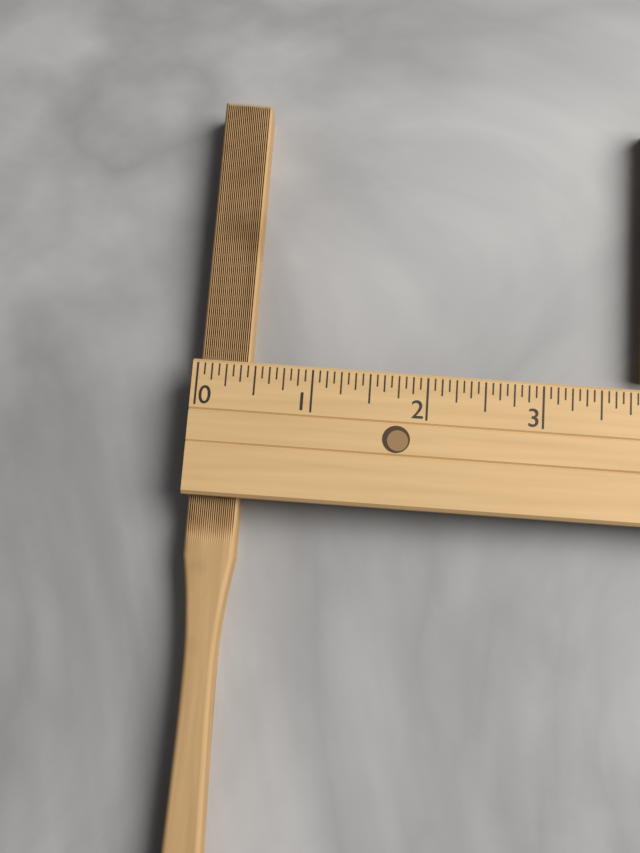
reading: 0.4375 (no unit)
